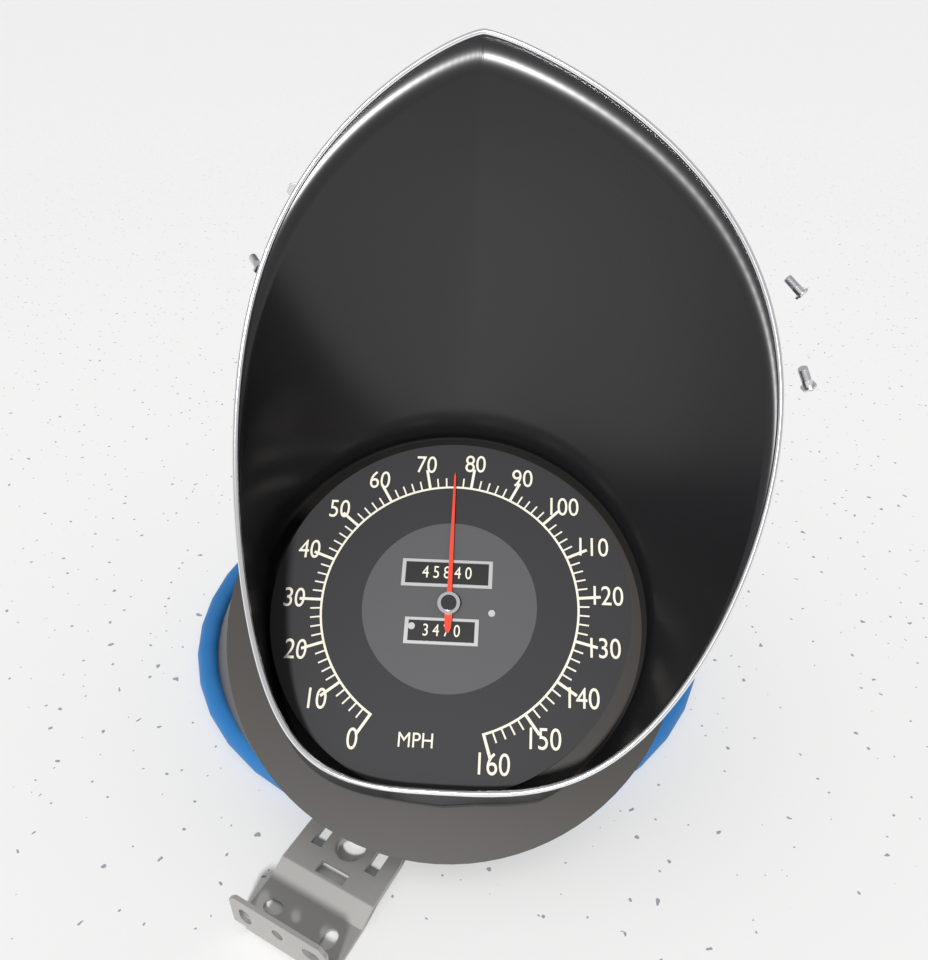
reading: 76 MPH
